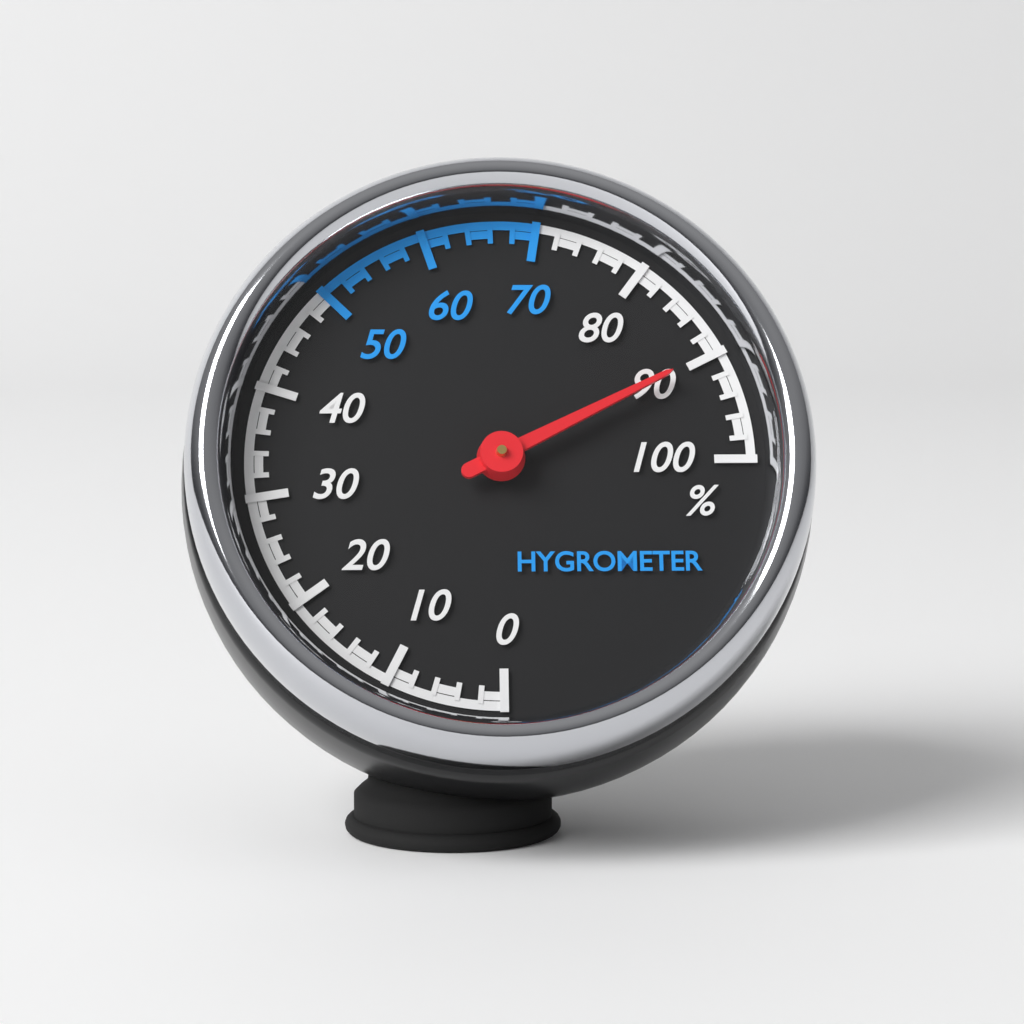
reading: 90 %
